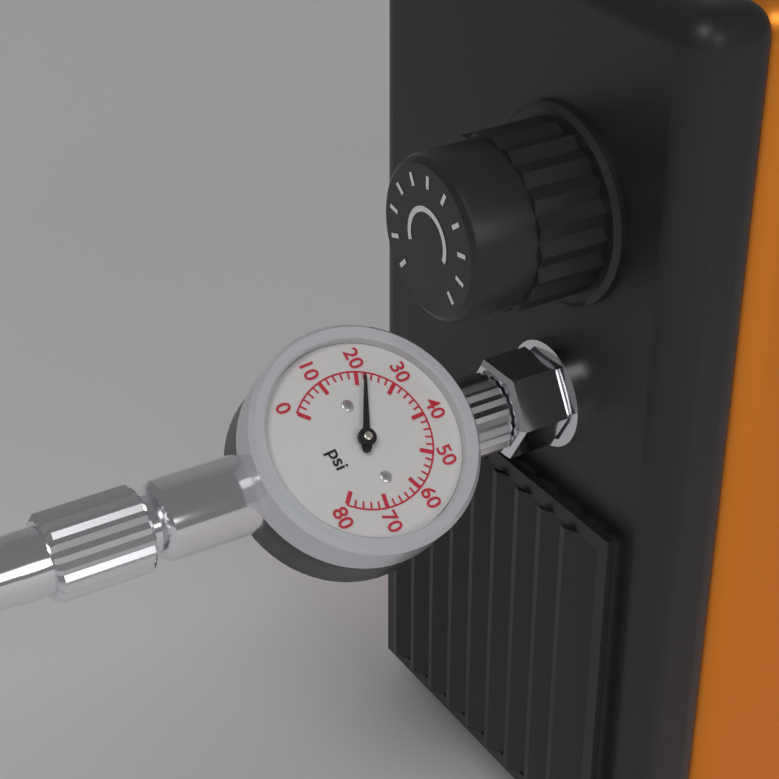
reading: 22 psi
